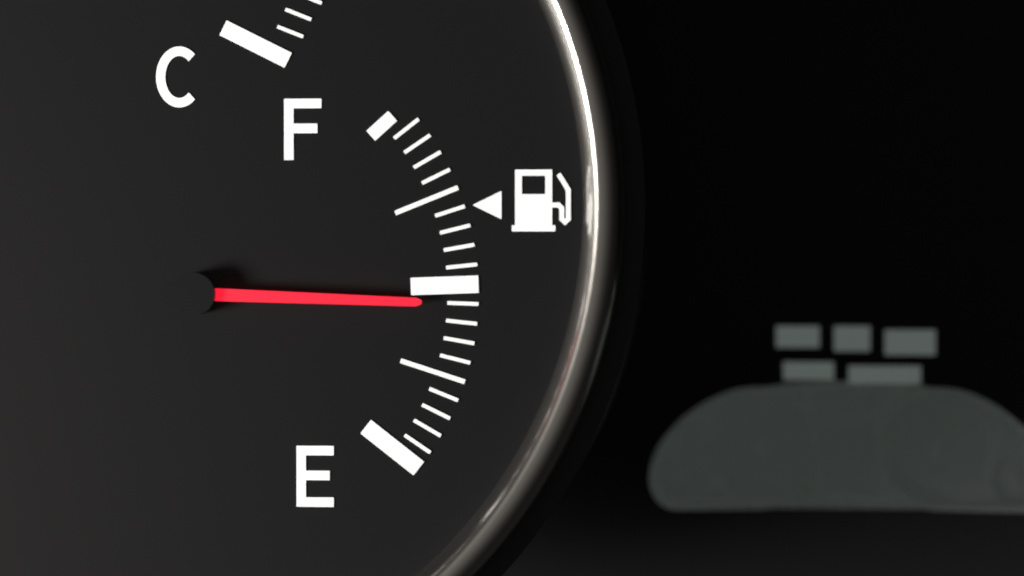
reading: 0.45 (no unit)
